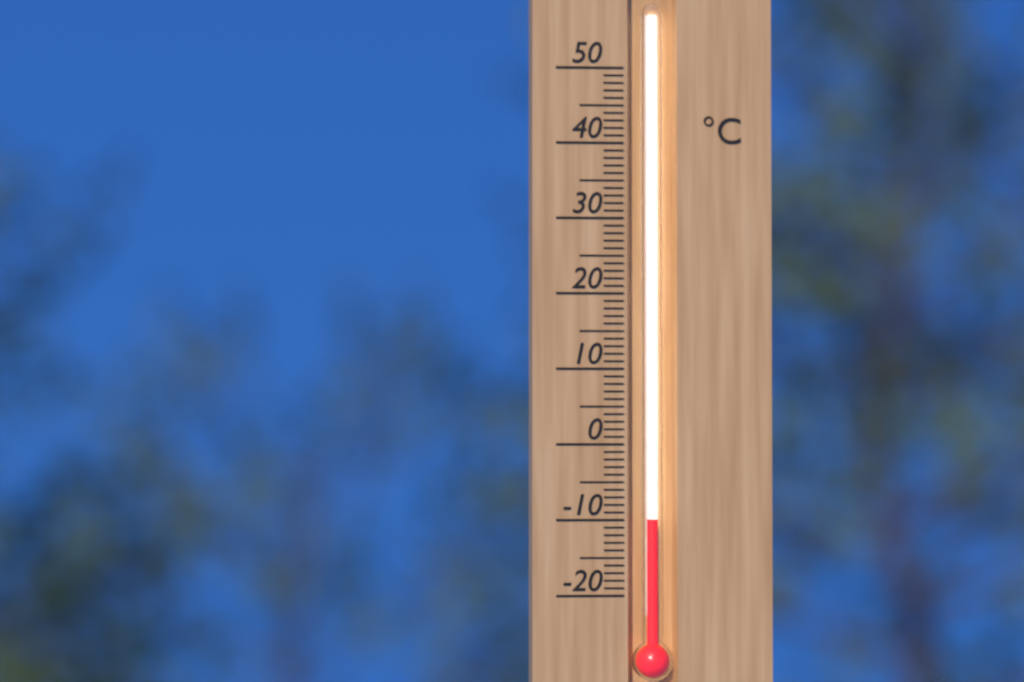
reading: -10 °C
